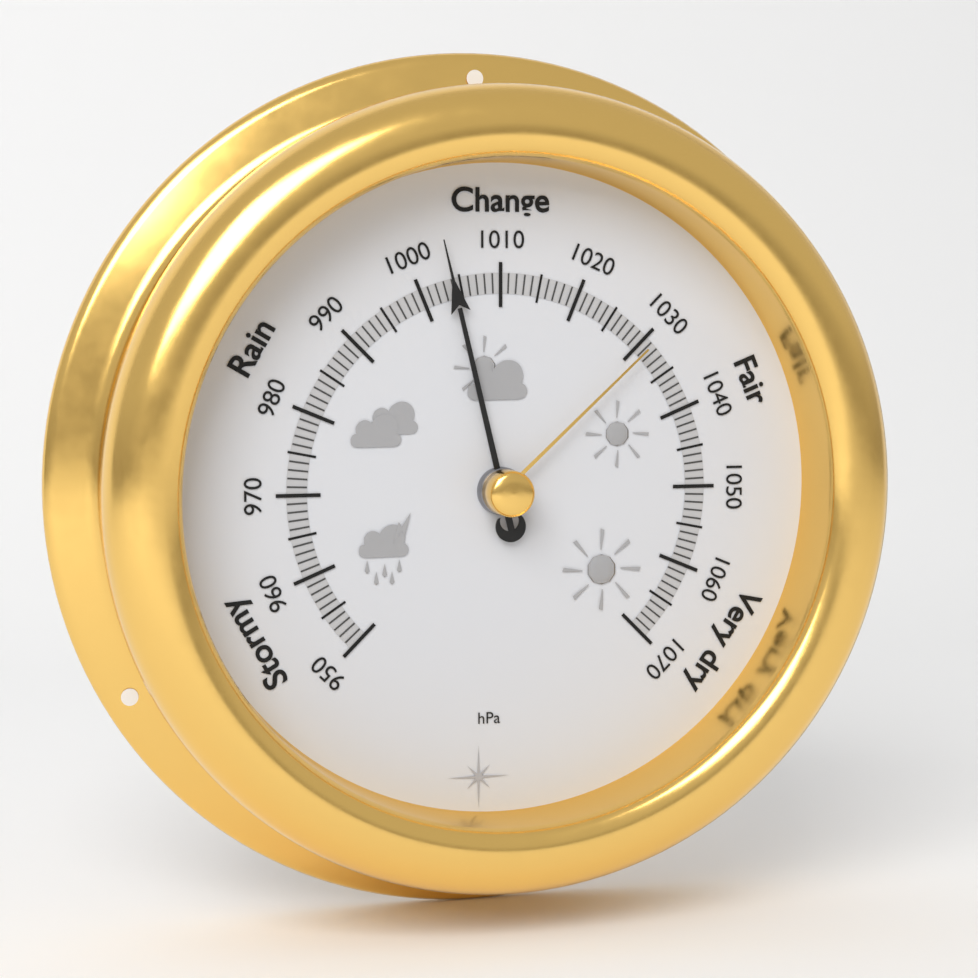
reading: 1004 hPa
